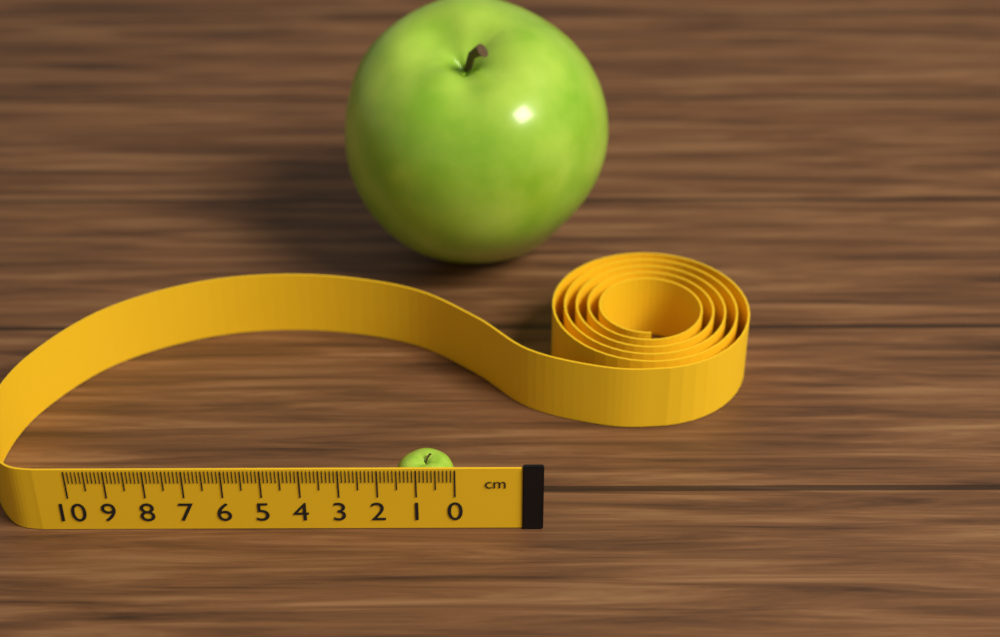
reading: 1.6 cm
